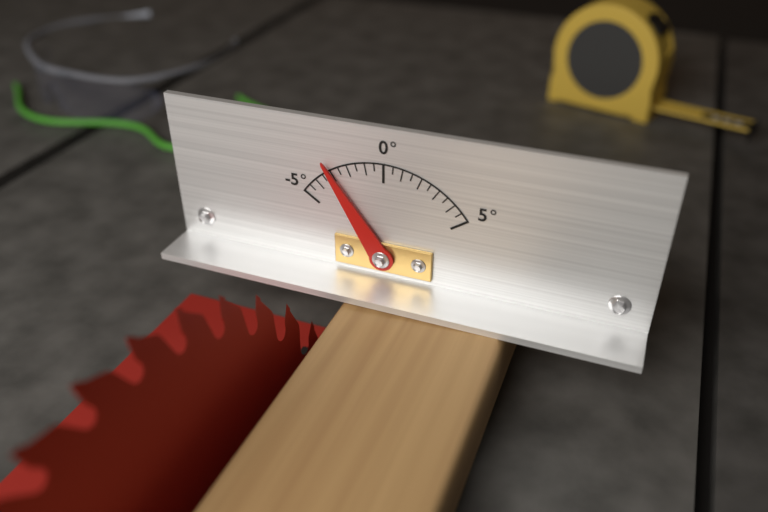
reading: -3.0 °
